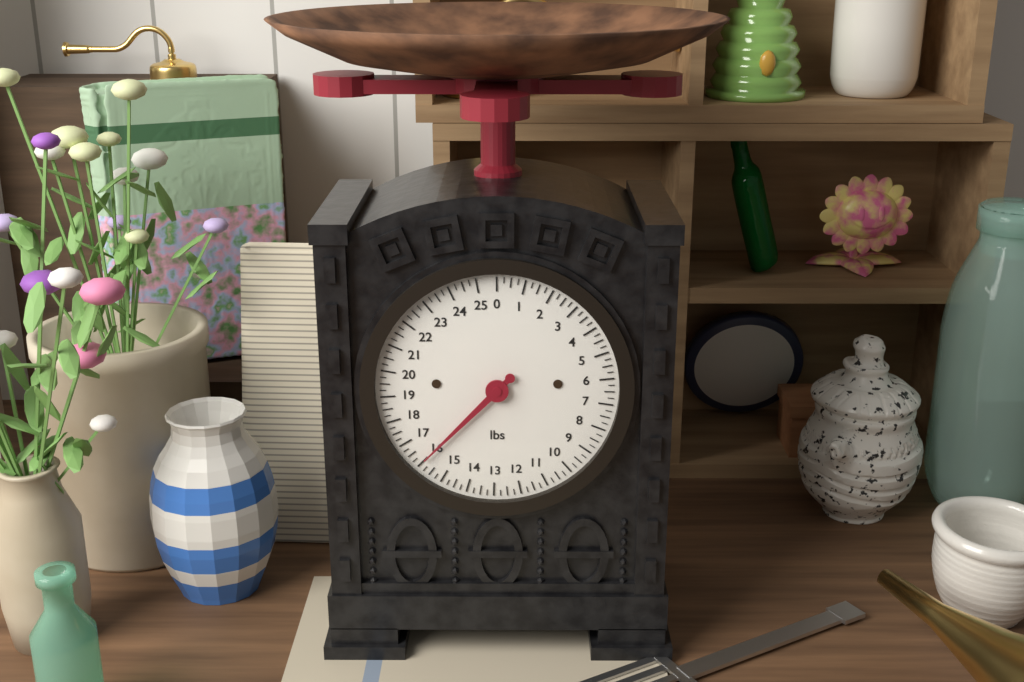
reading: 16.00 lbs
